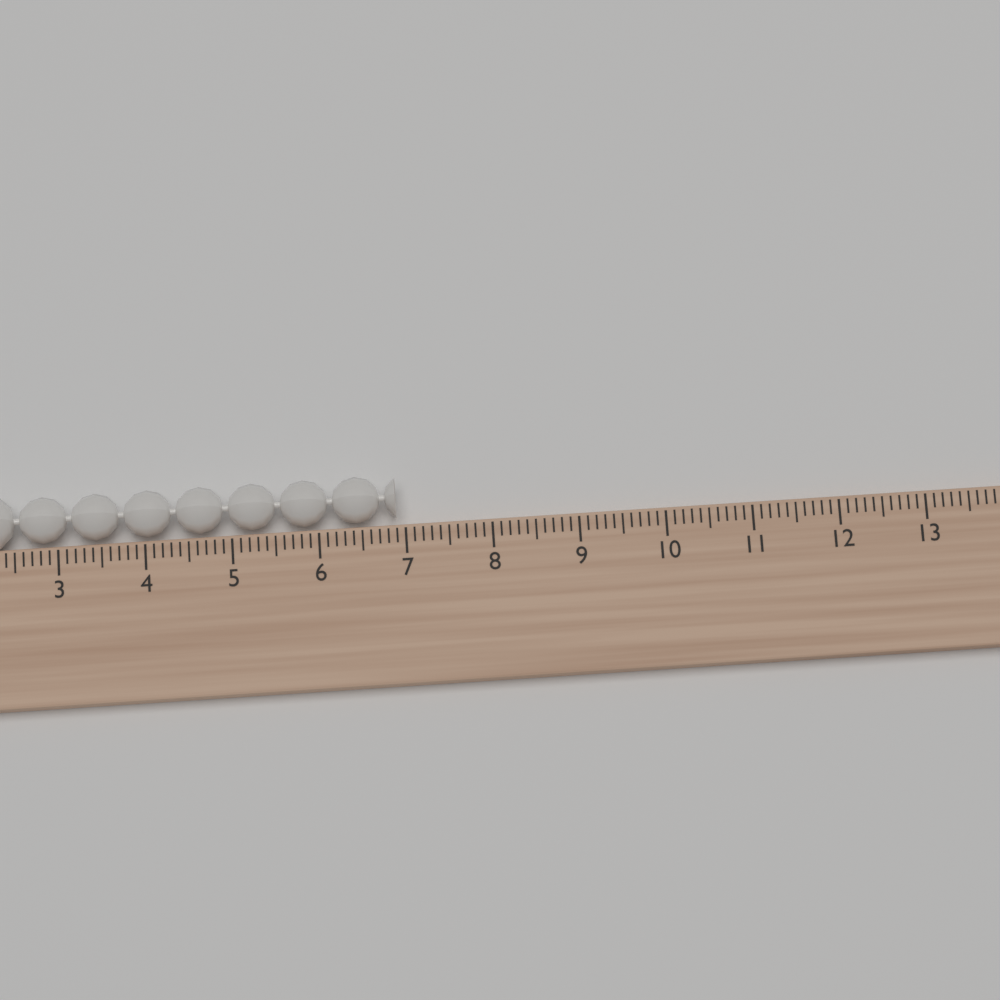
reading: 6.9 (no unit)
